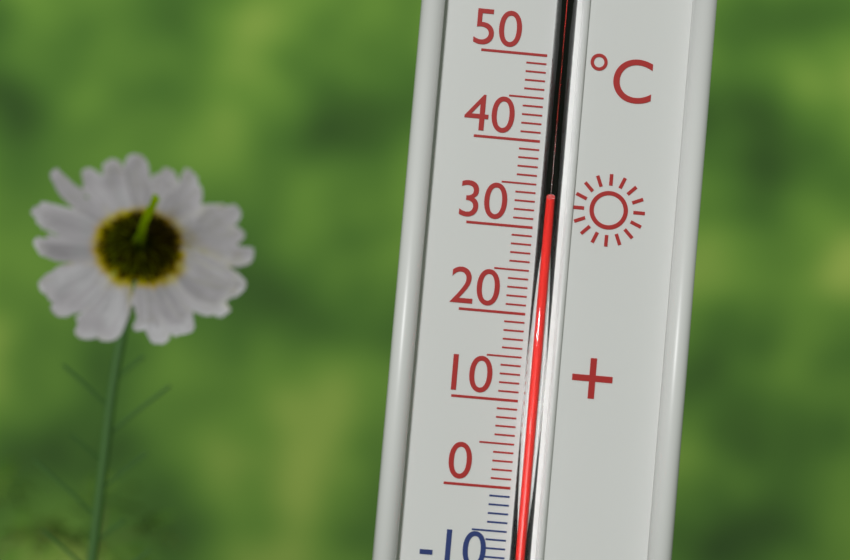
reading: 33 °C
